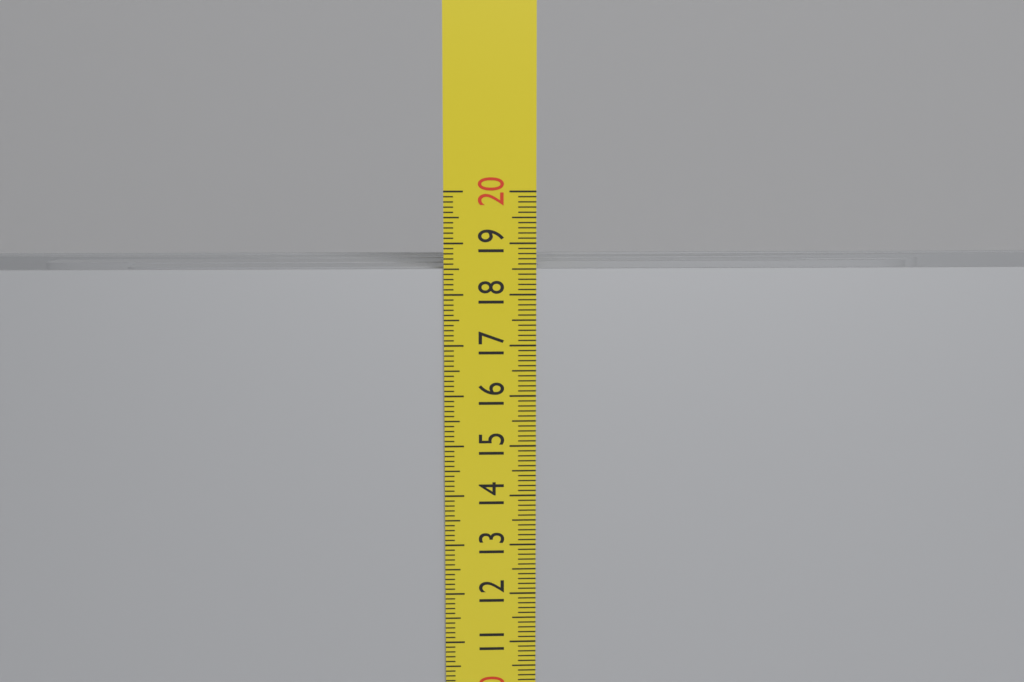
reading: 18.5 cm
